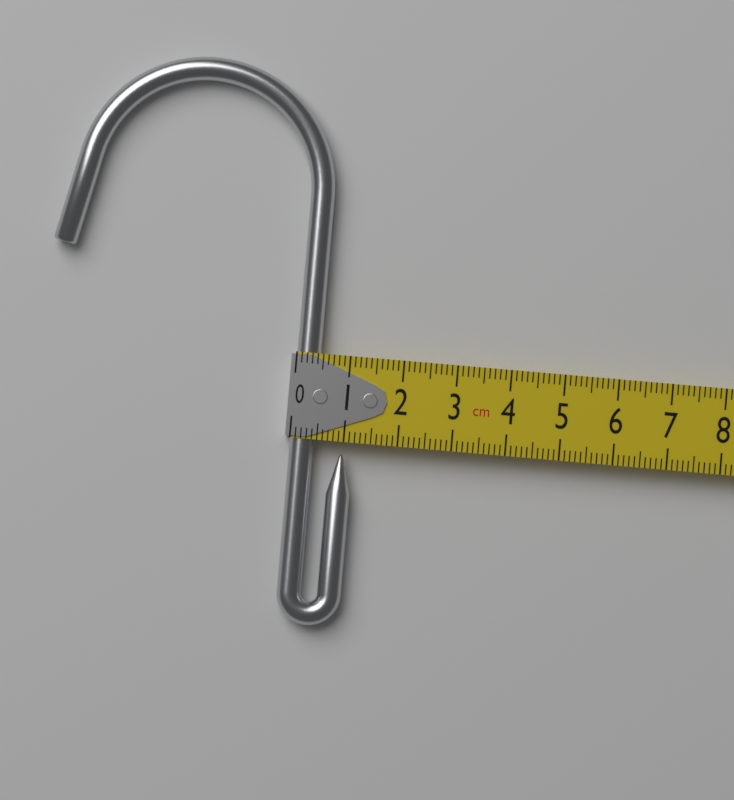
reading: 1.2 cm
